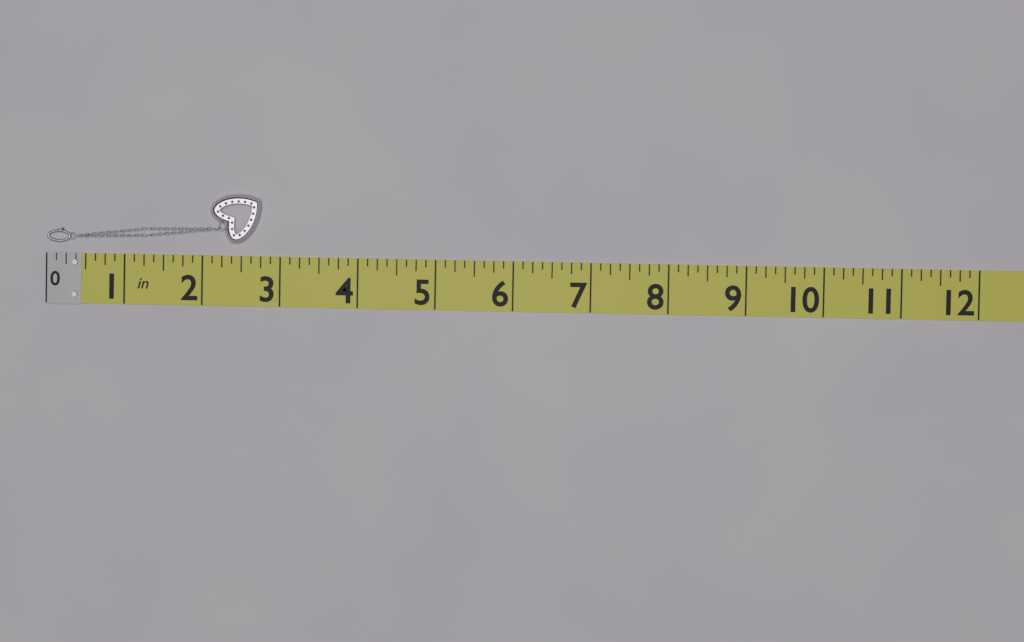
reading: 2.750 in
